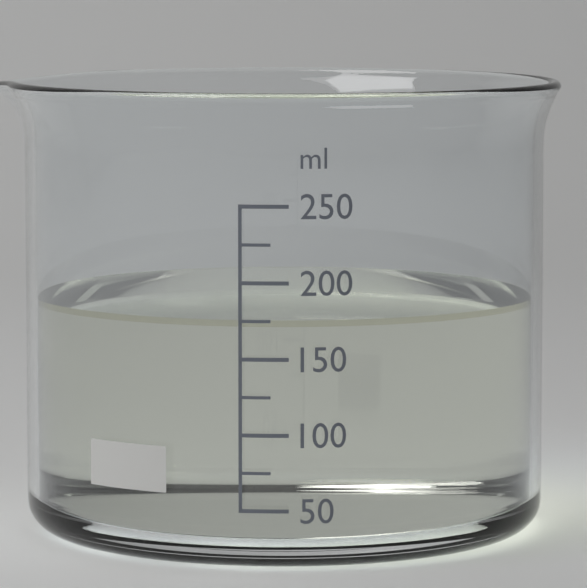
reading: 175 ml
